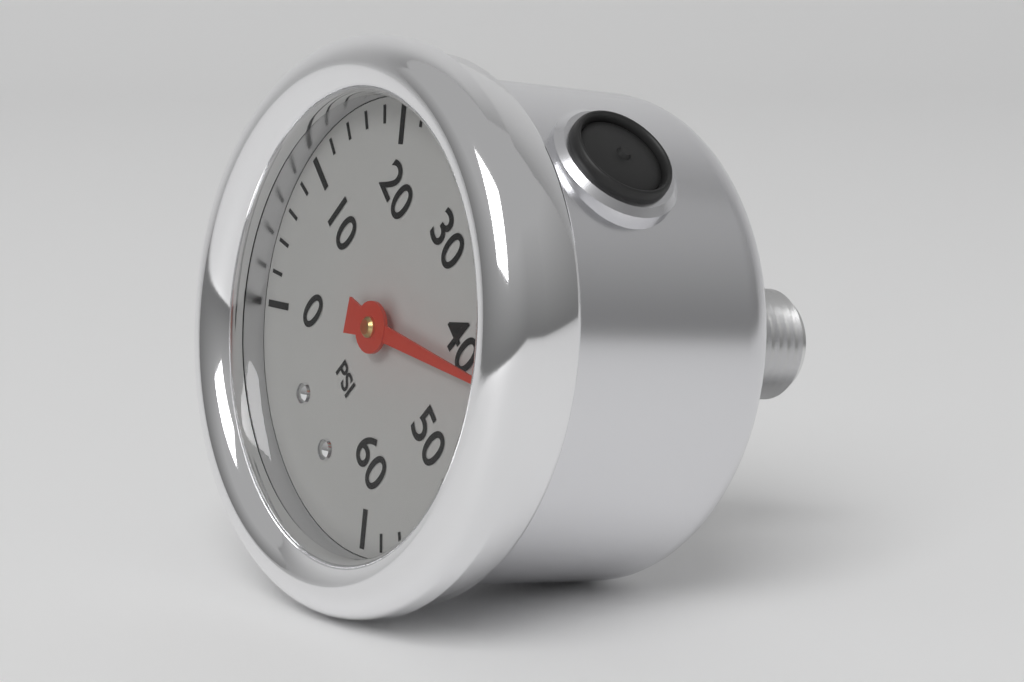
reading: 42 psi
